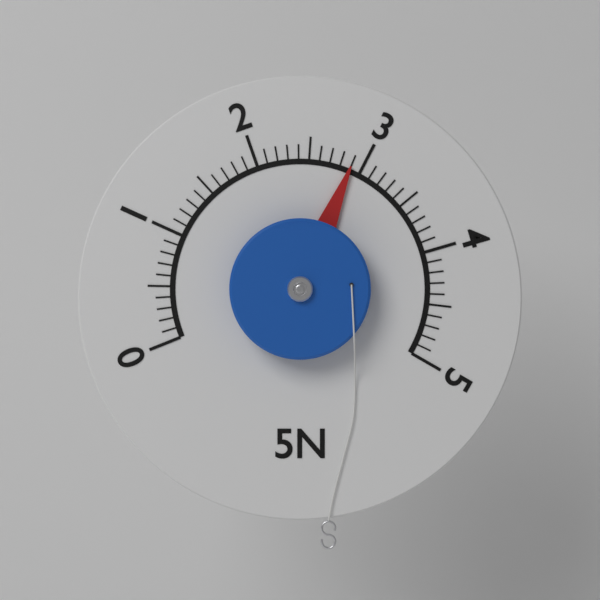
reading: 2.9 N
